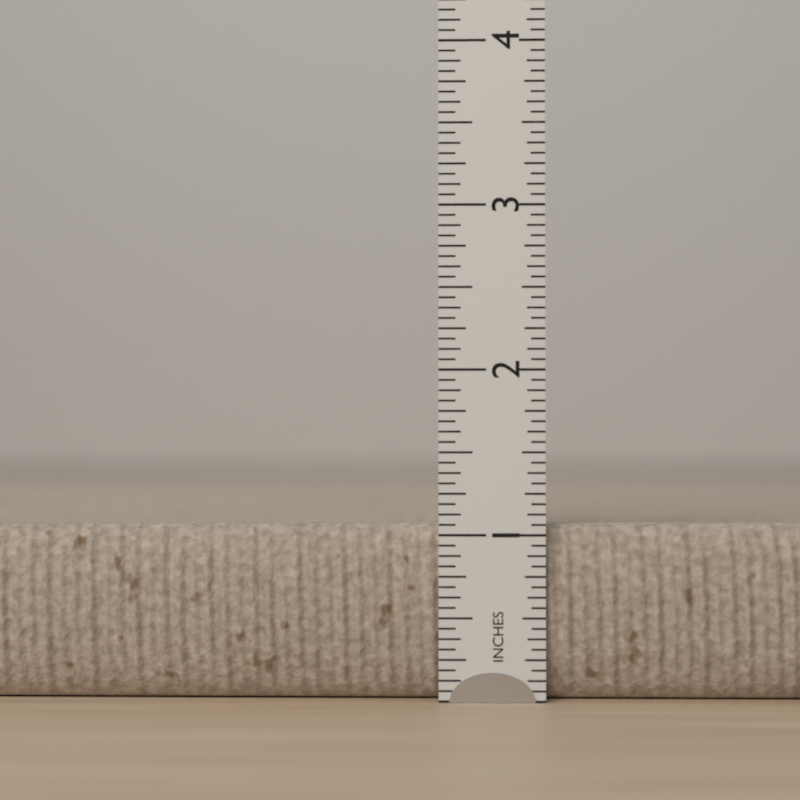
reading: 1.0625 in
